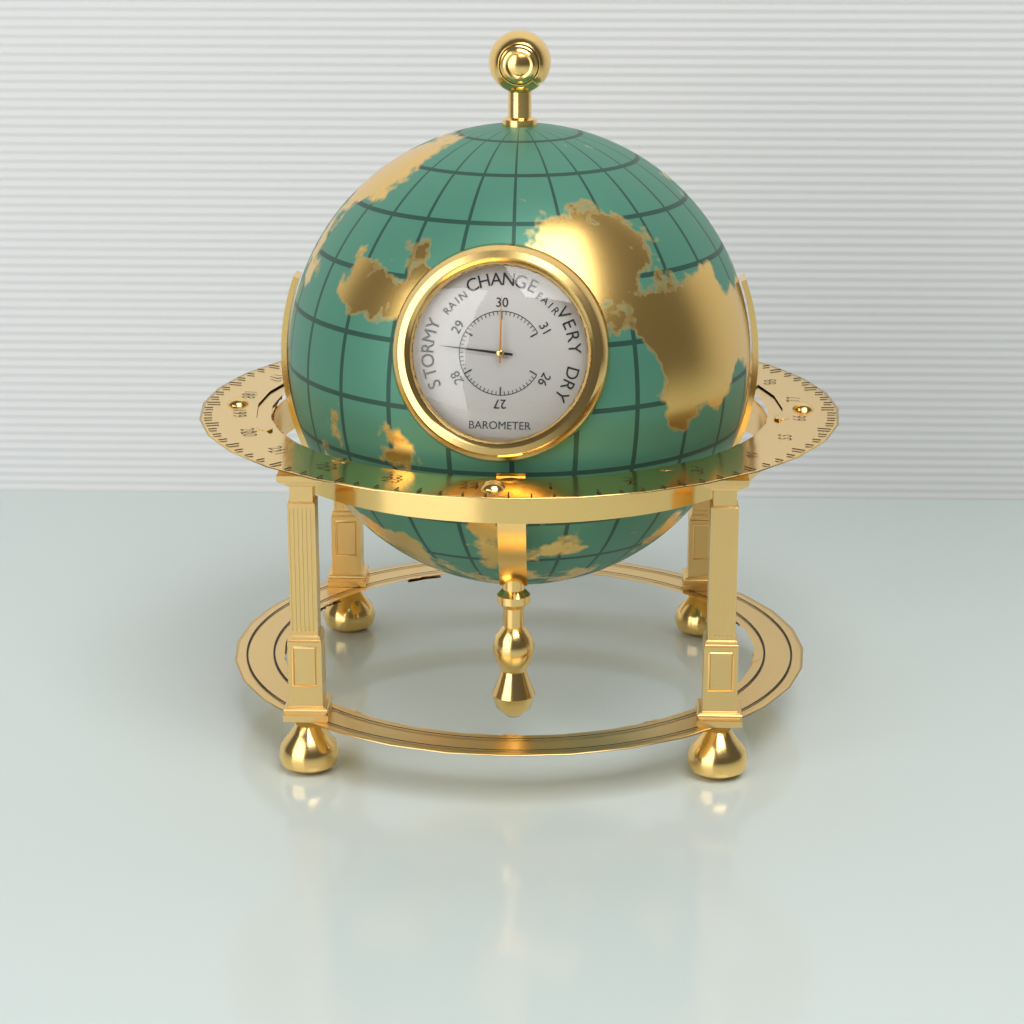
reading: 28.6 inHg
